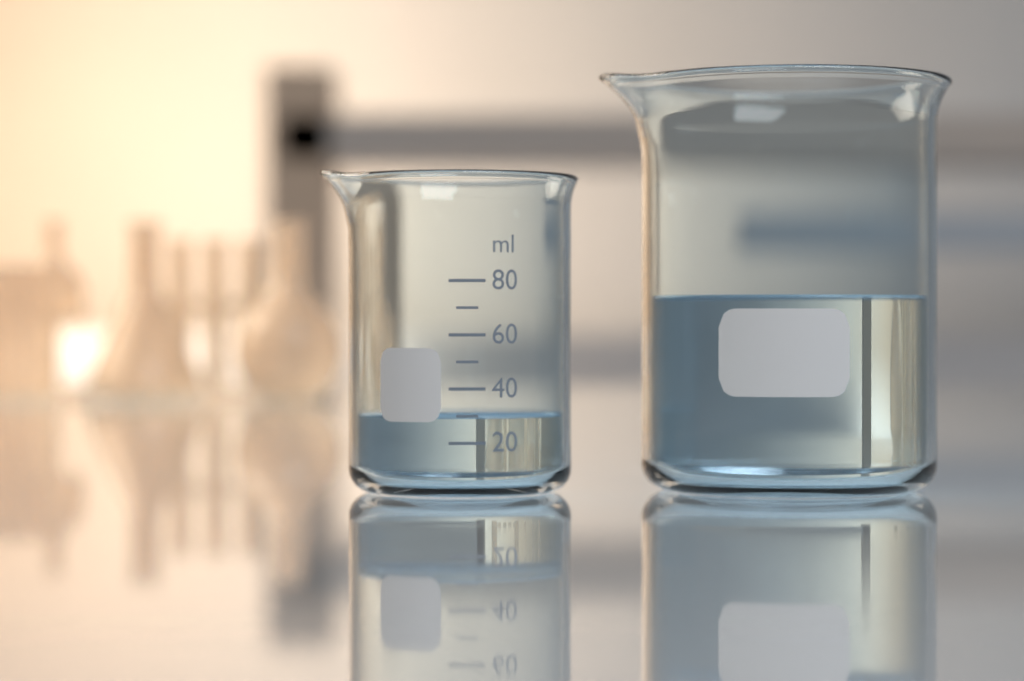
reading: 30 ml
